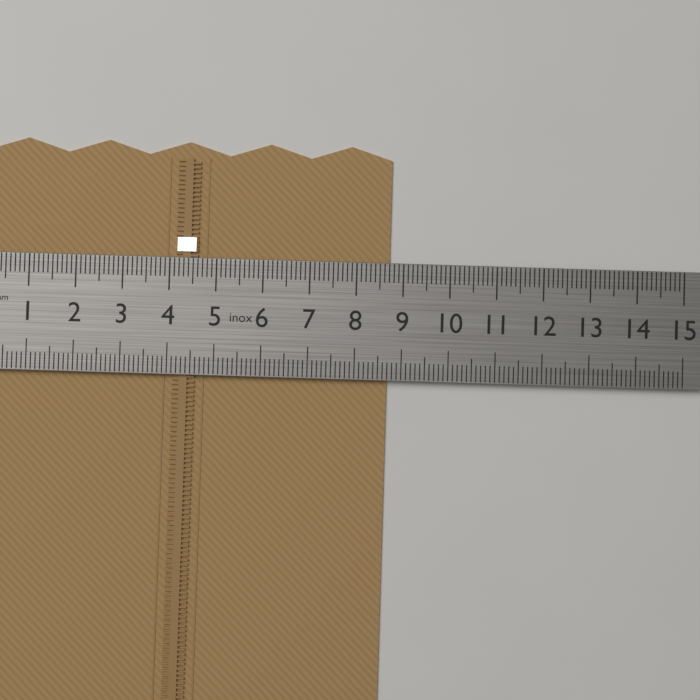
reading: 8.7 cm
